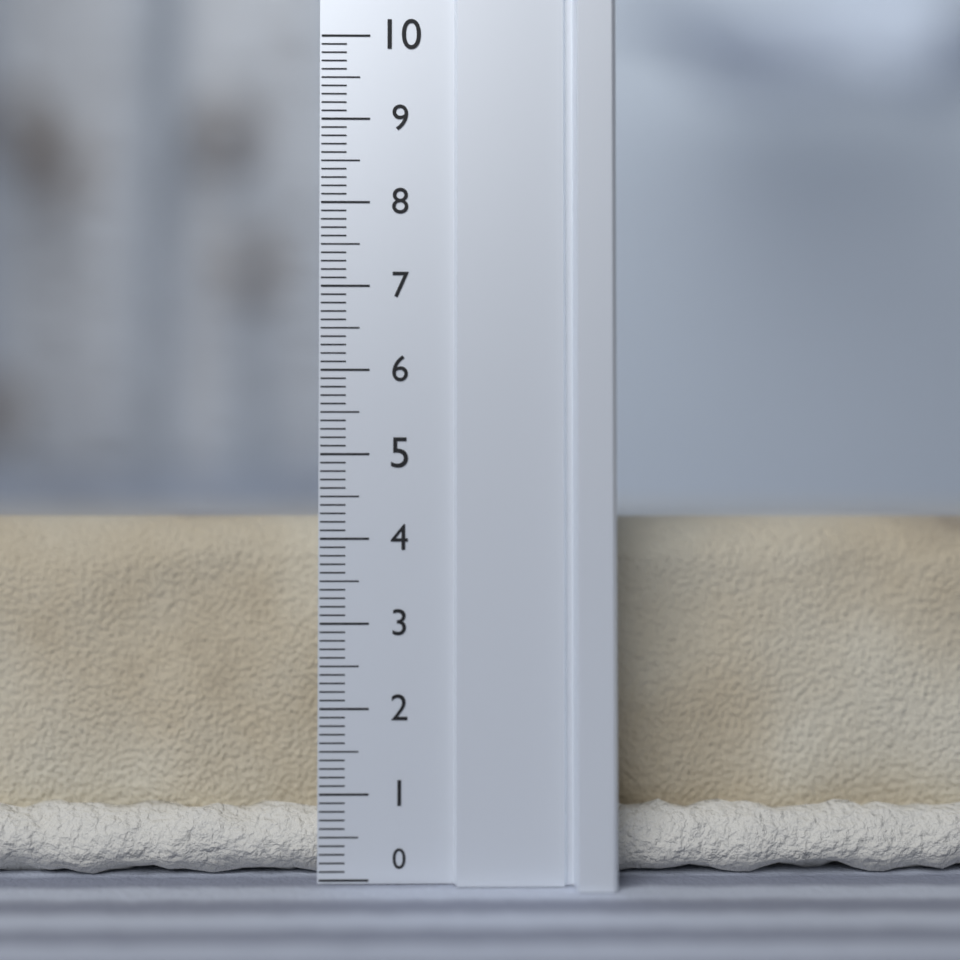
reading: 4.3 (no unit)
